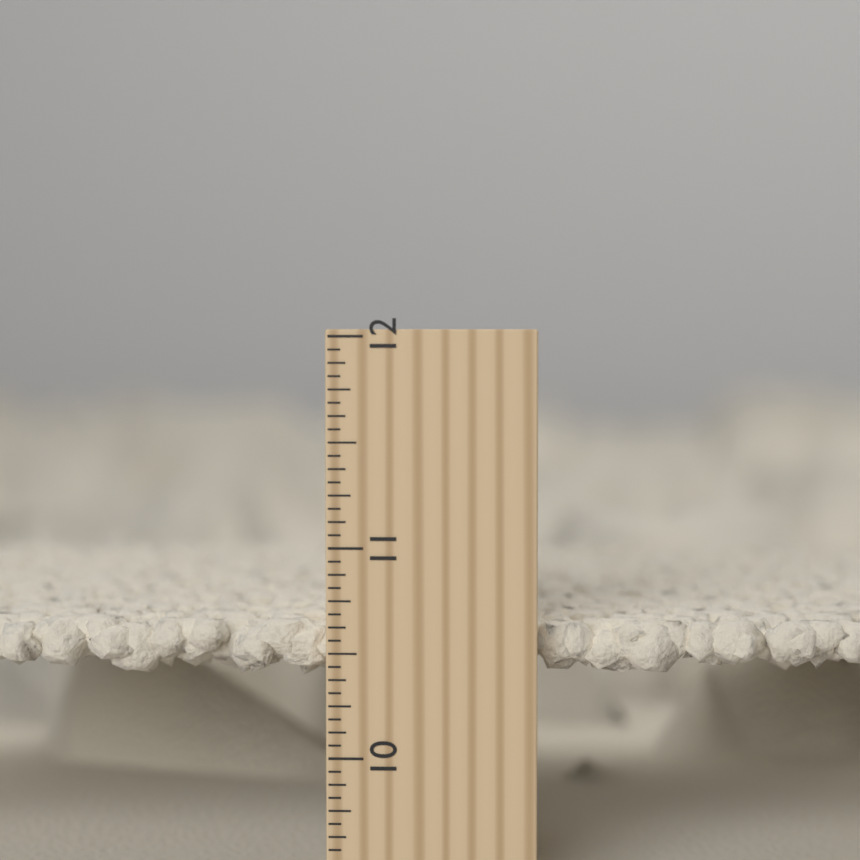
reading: 10.6250 inch
